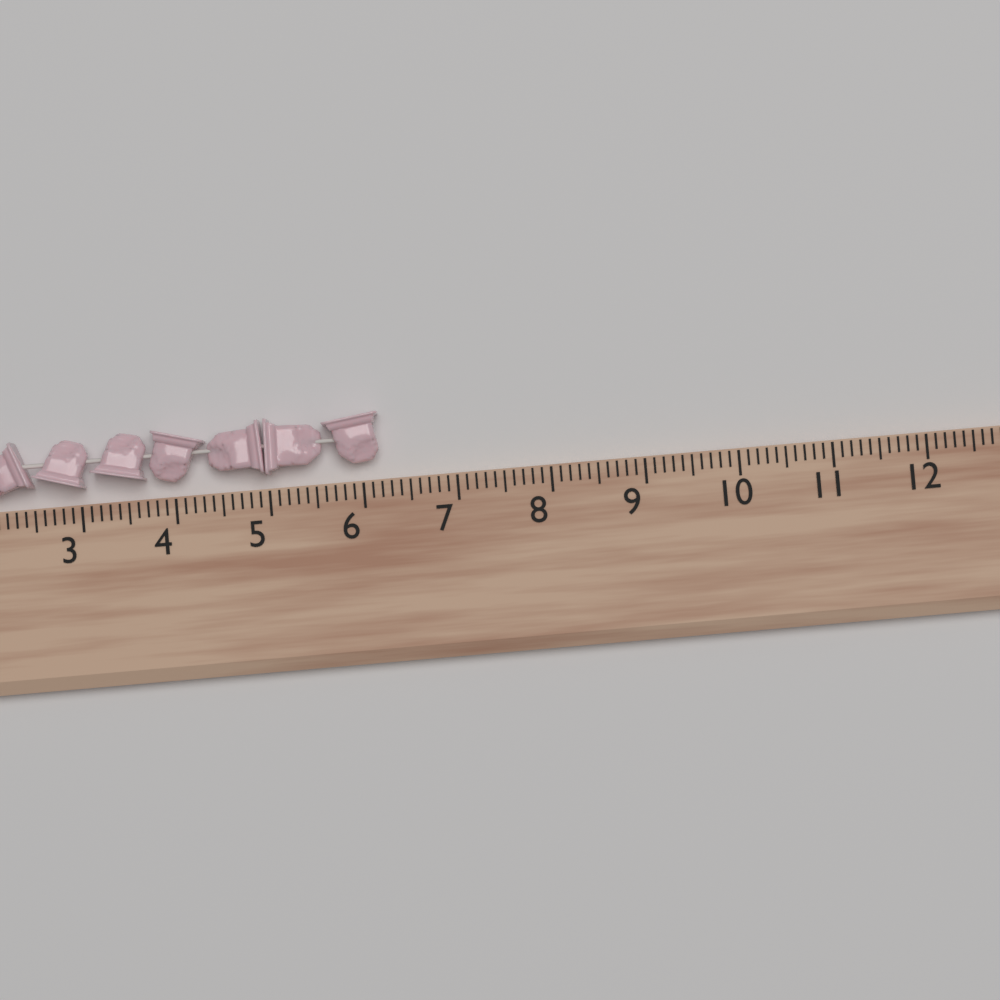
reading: 6.2 (no unit)
